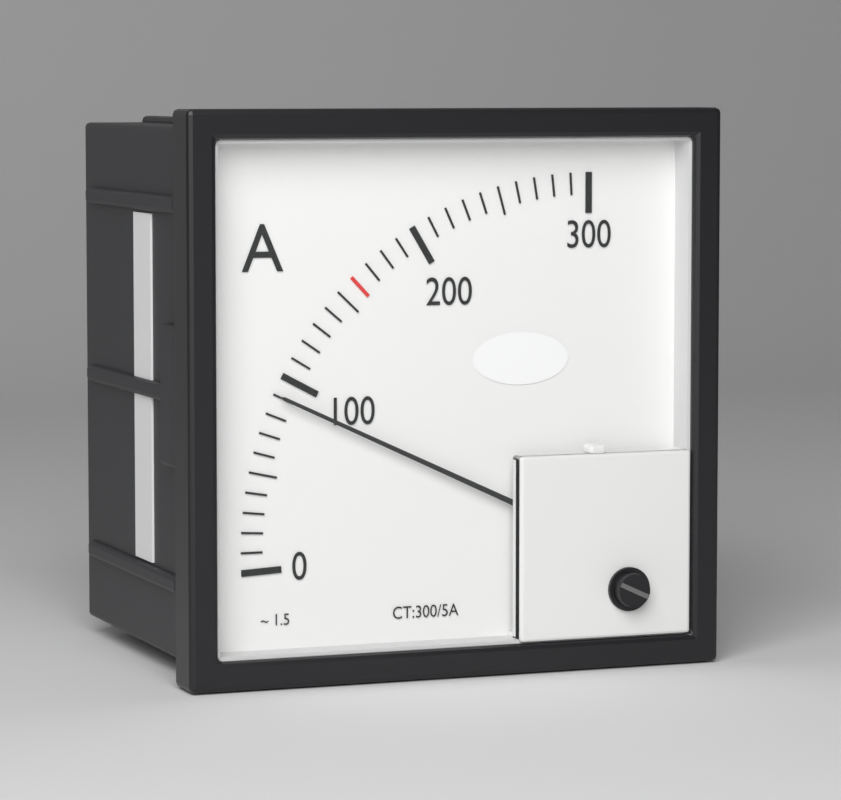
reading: 90 A
